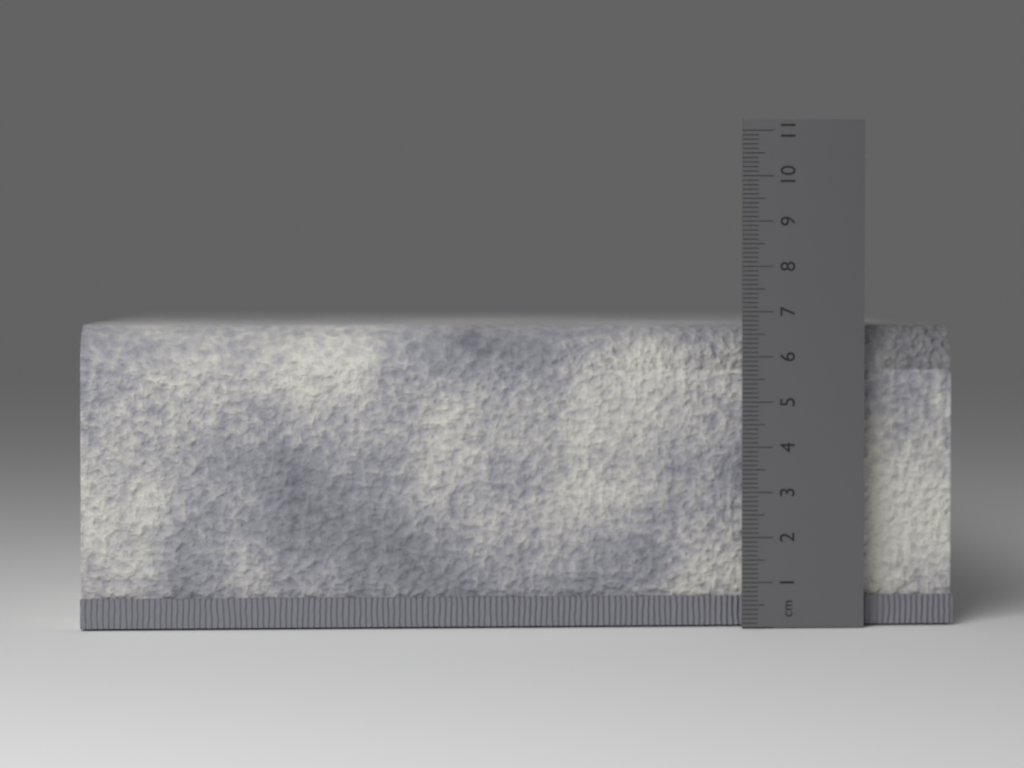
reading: 6.7 cm
